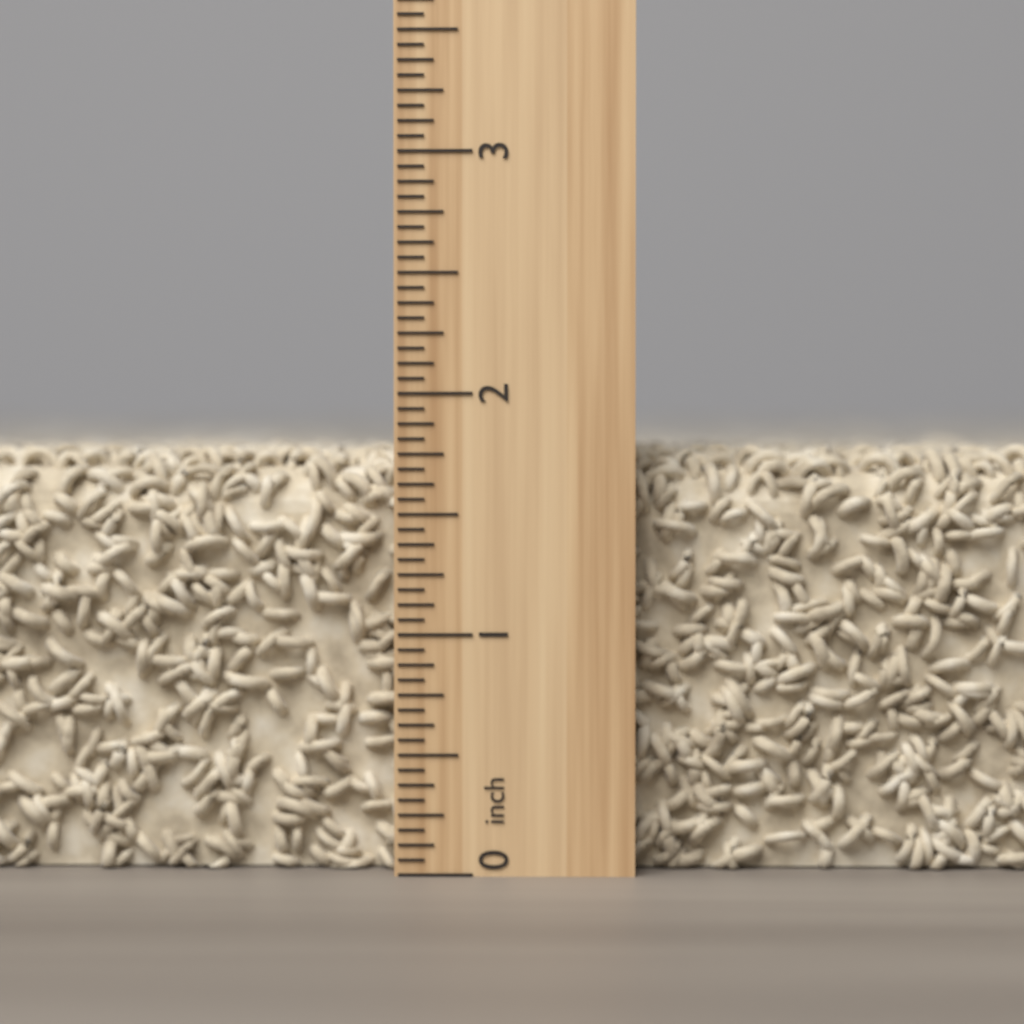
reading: 1.8125 inch
